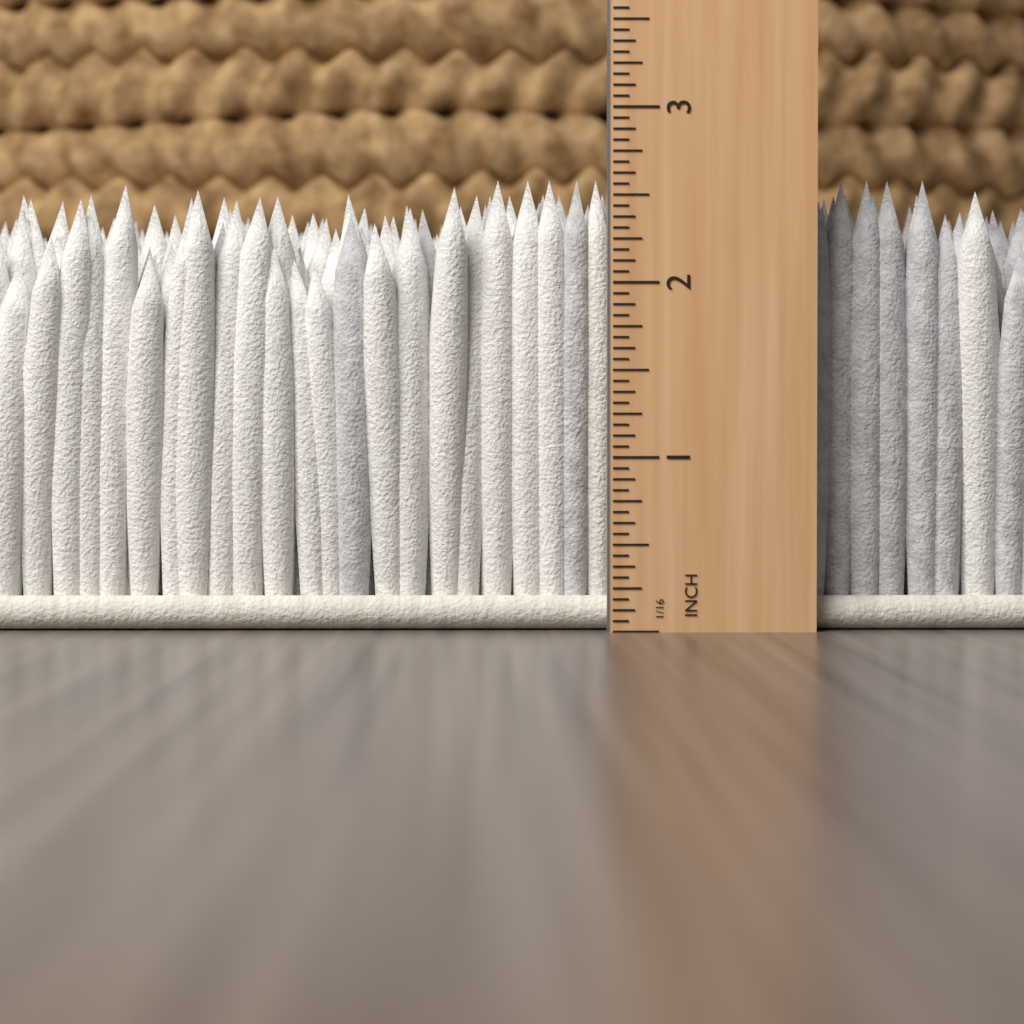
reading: 2.6250 in
